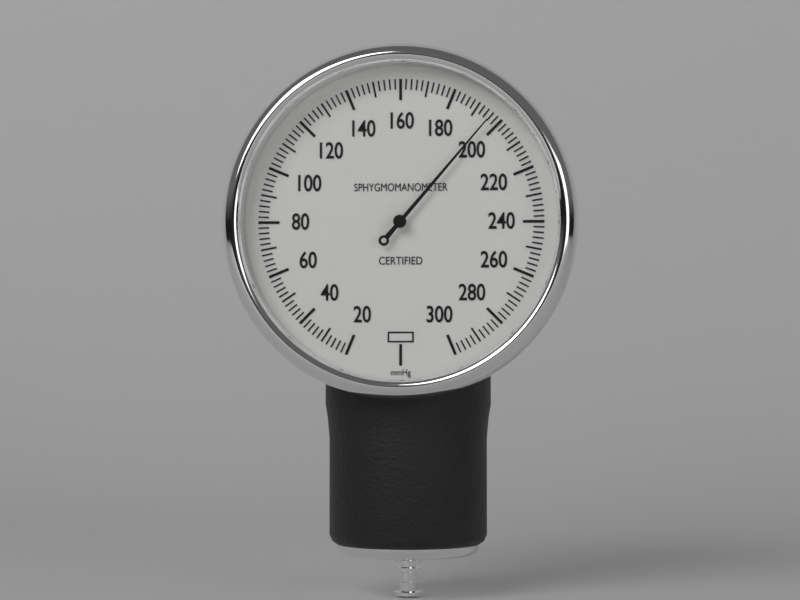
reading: 196 mmHg
